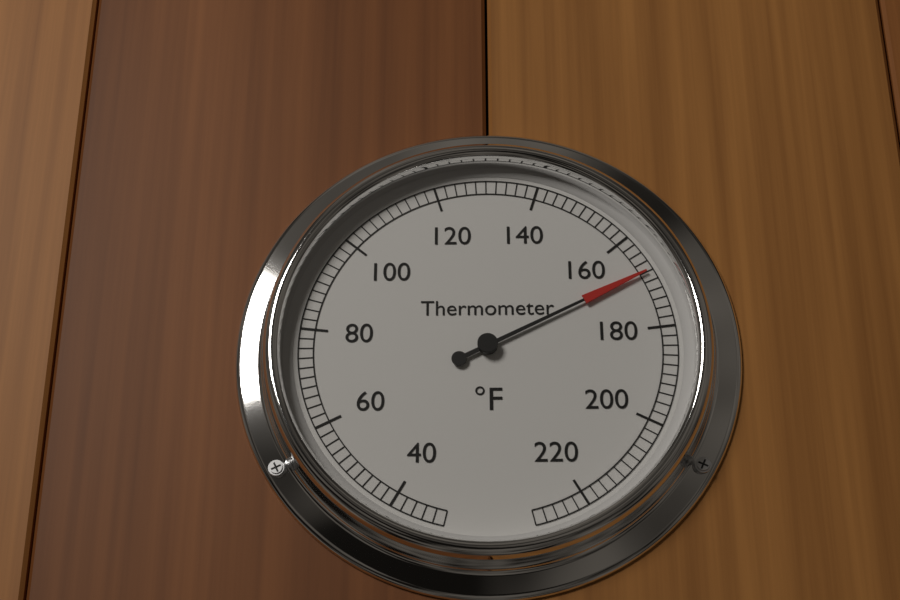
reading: 168 °F
